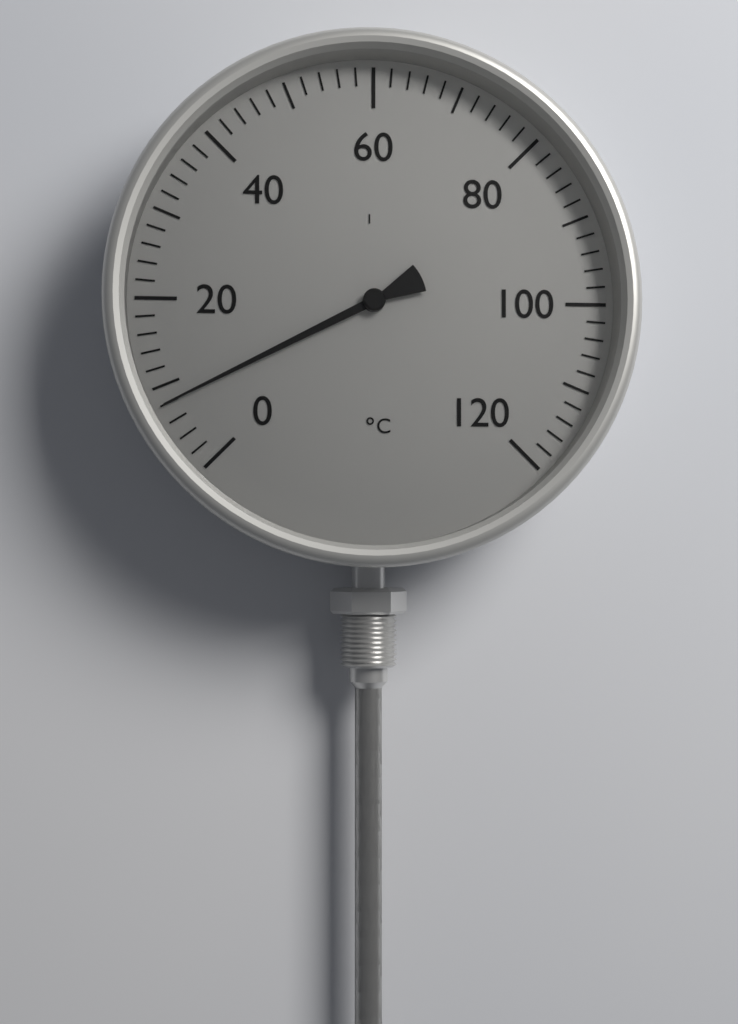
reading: 8 °C
